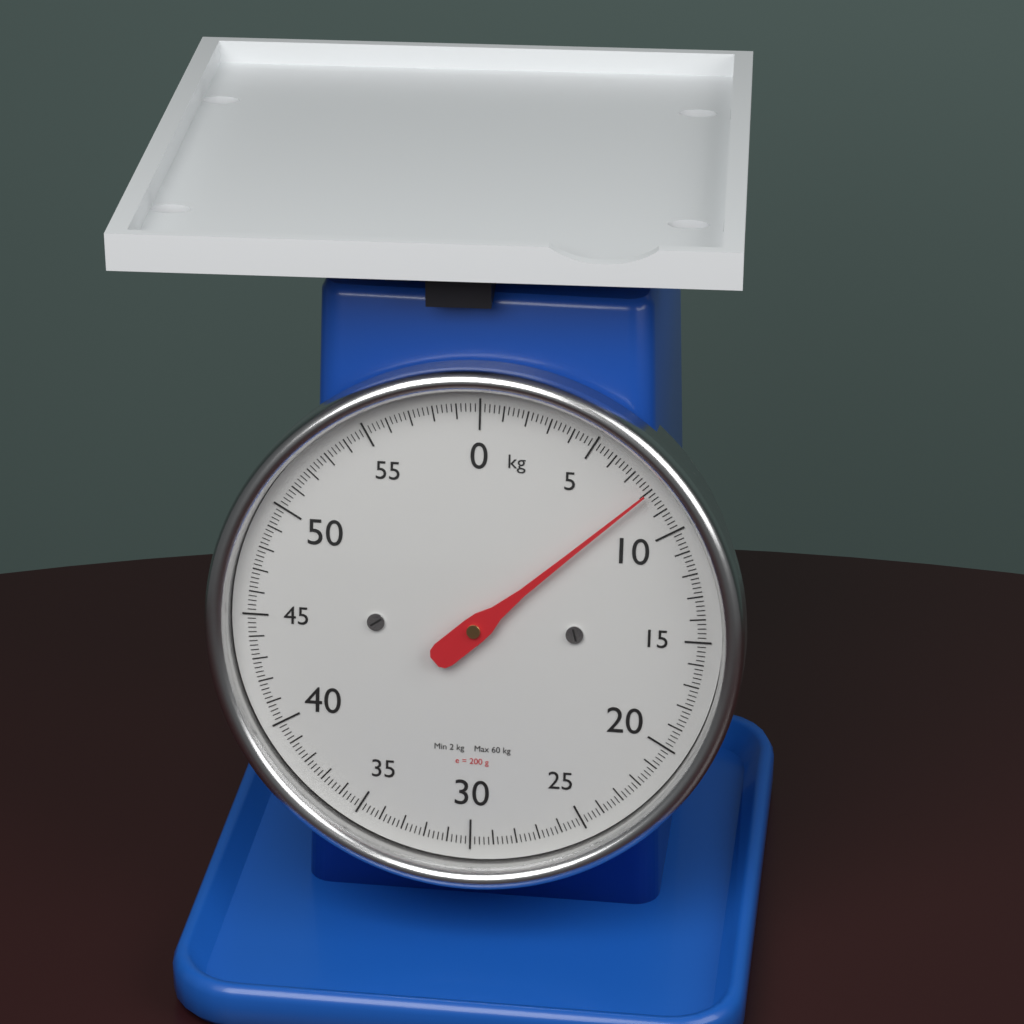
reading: 8.0 kg
